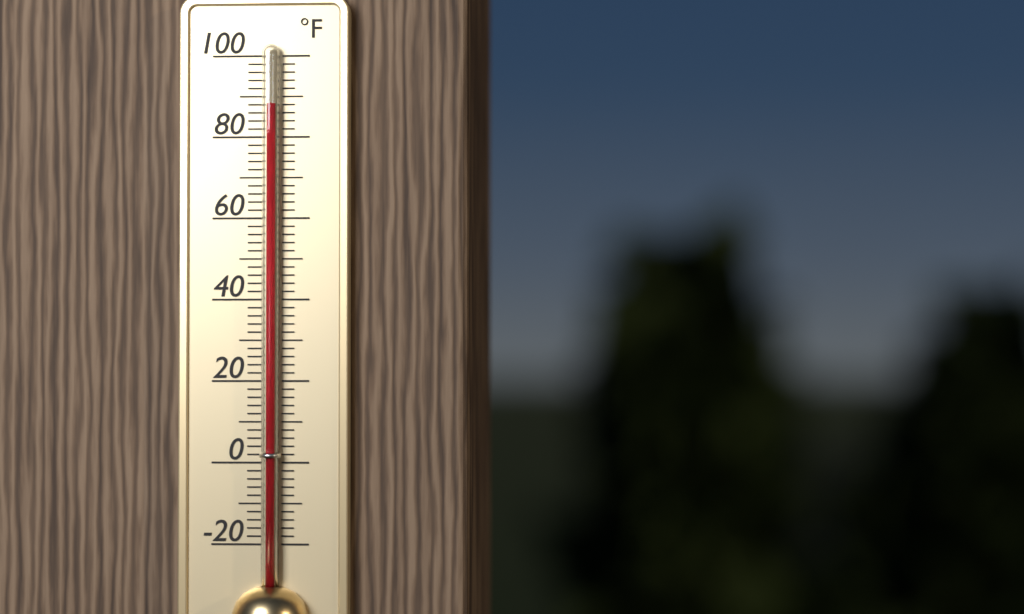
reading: 88 °F
